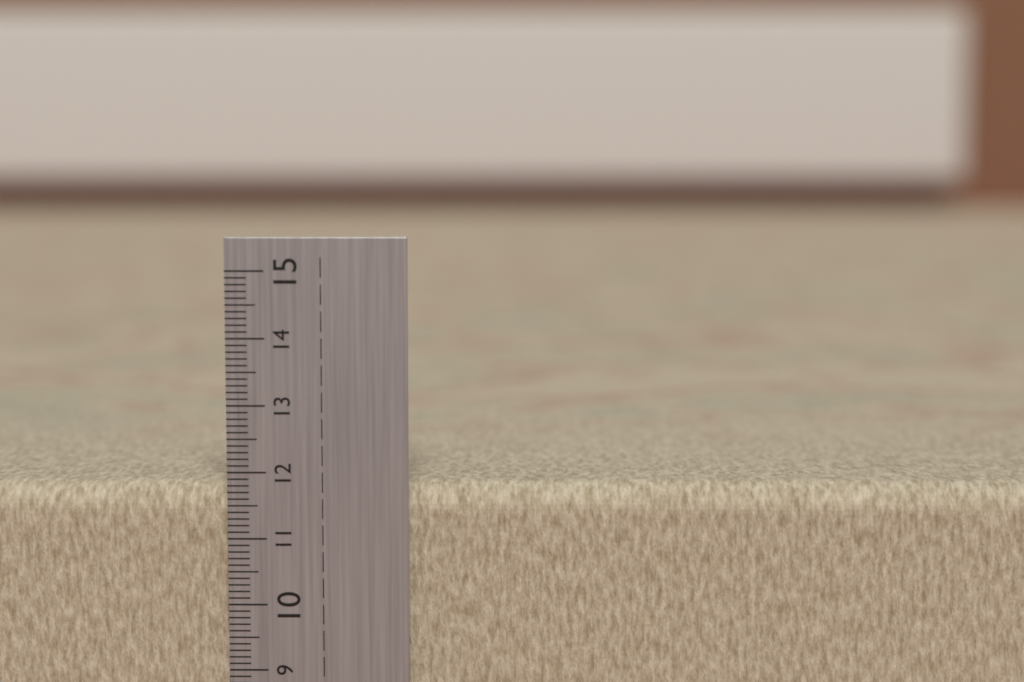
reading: 11.8 cm
